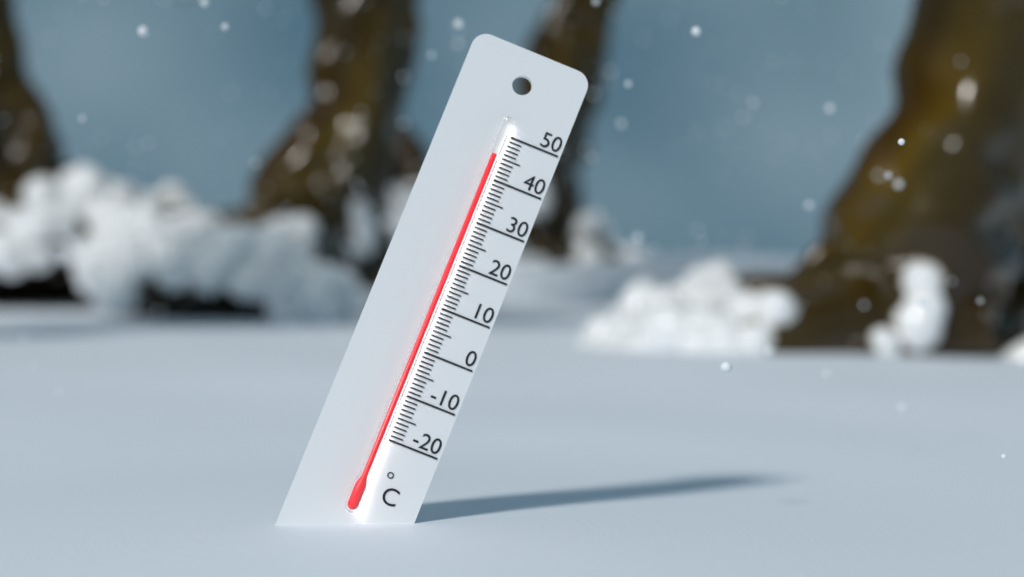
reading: 45 °C
